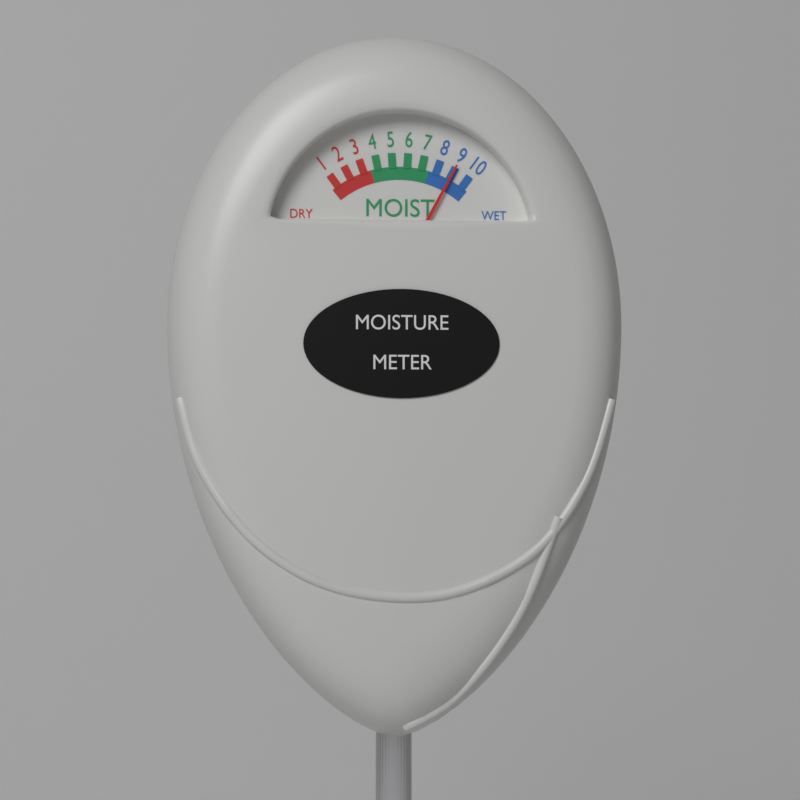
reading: 9 (no unit)
